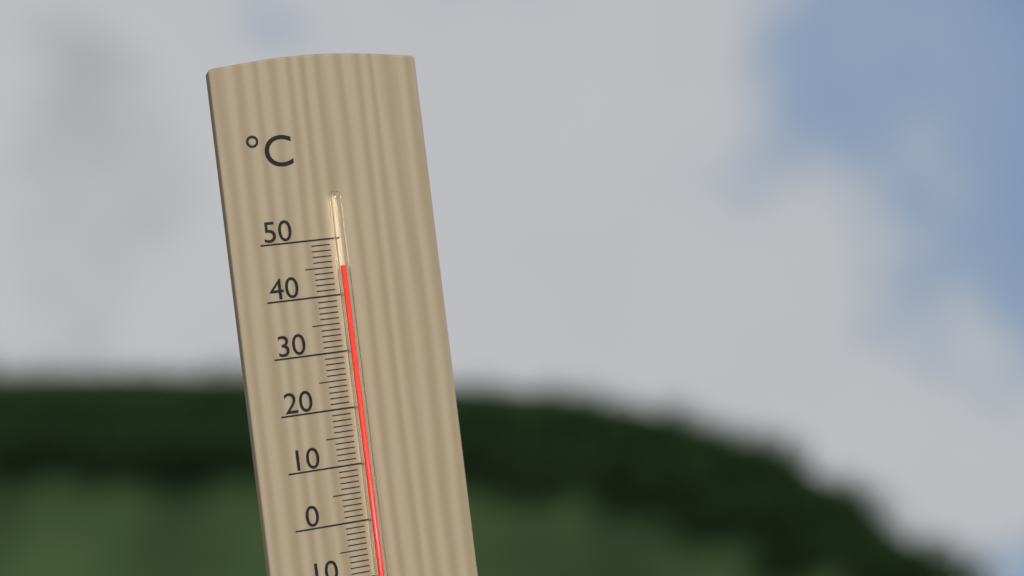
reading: 45 °C
